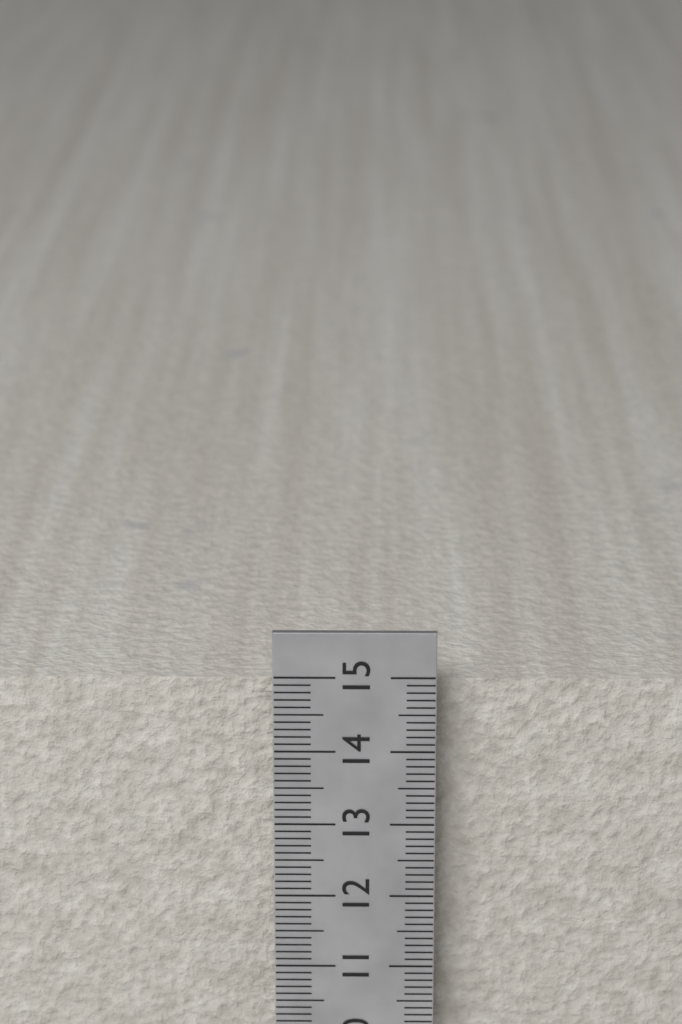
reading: 14.8 cm
